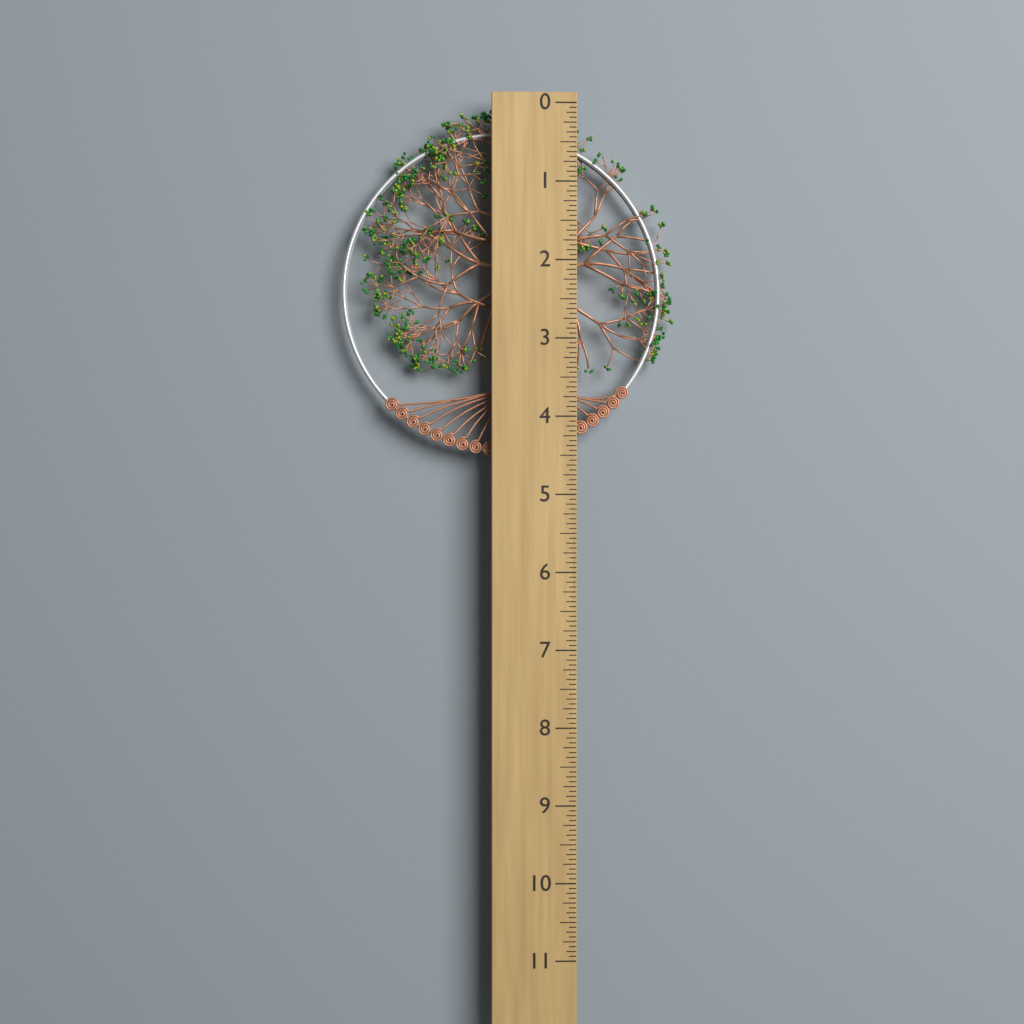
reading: 4.5000 (no unit)
